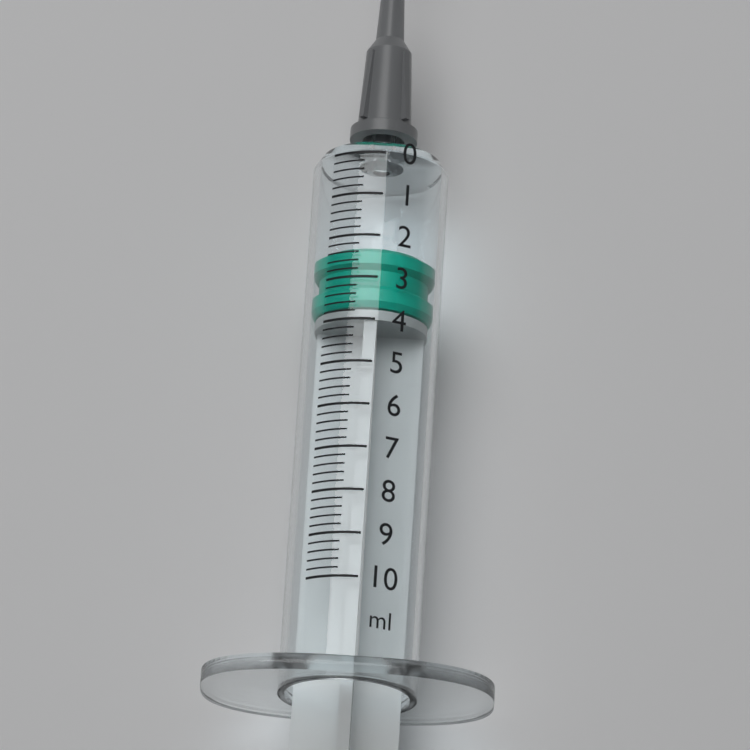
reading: 2.2 ml
